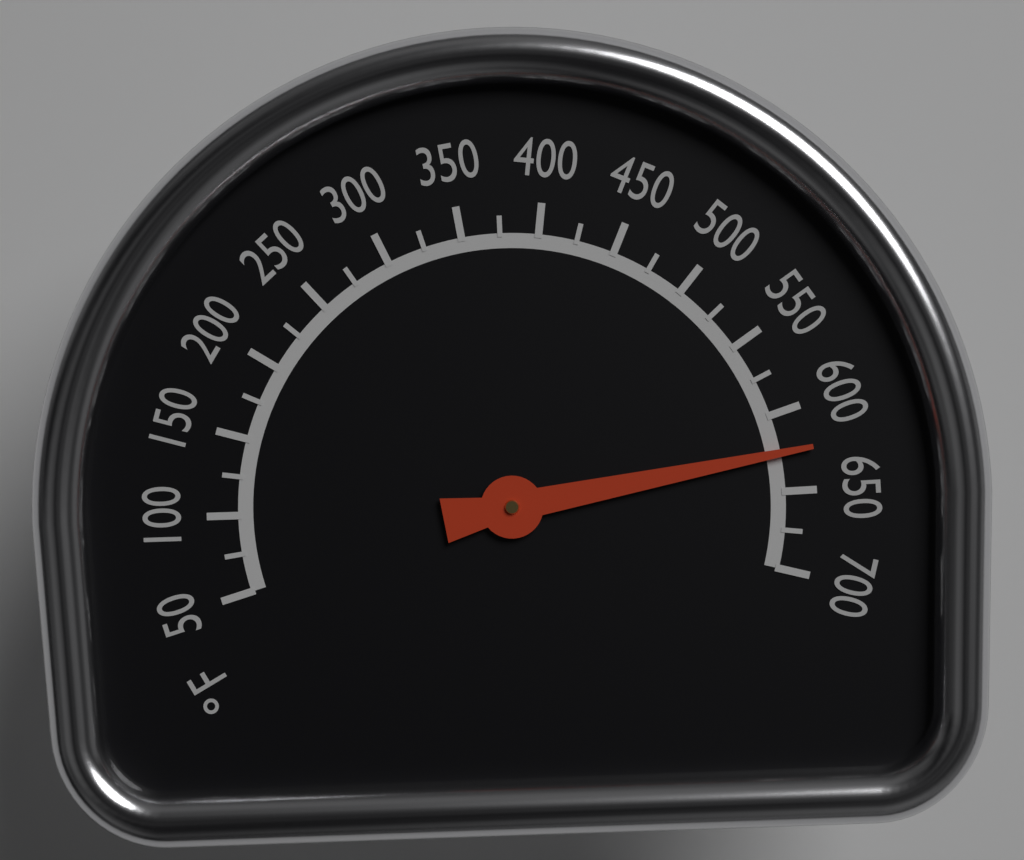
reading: 625 °F
